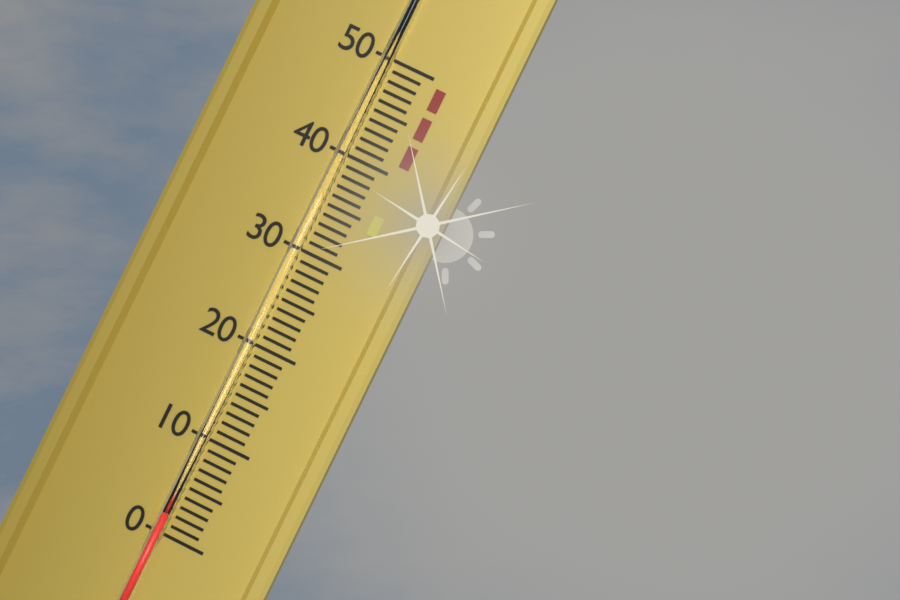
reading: 2 (no unit)
